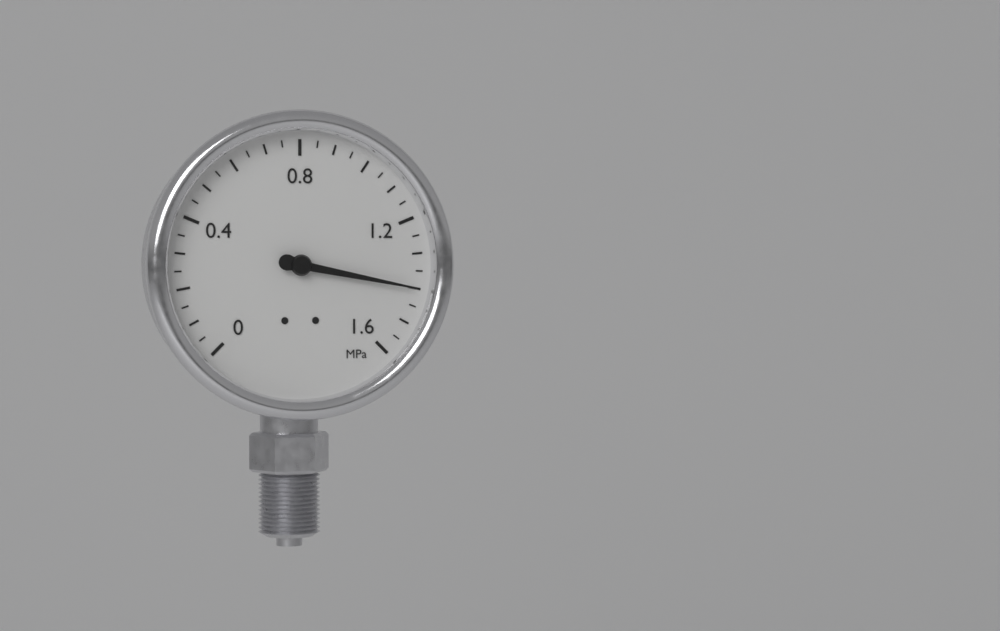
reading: 1.40 MPa
